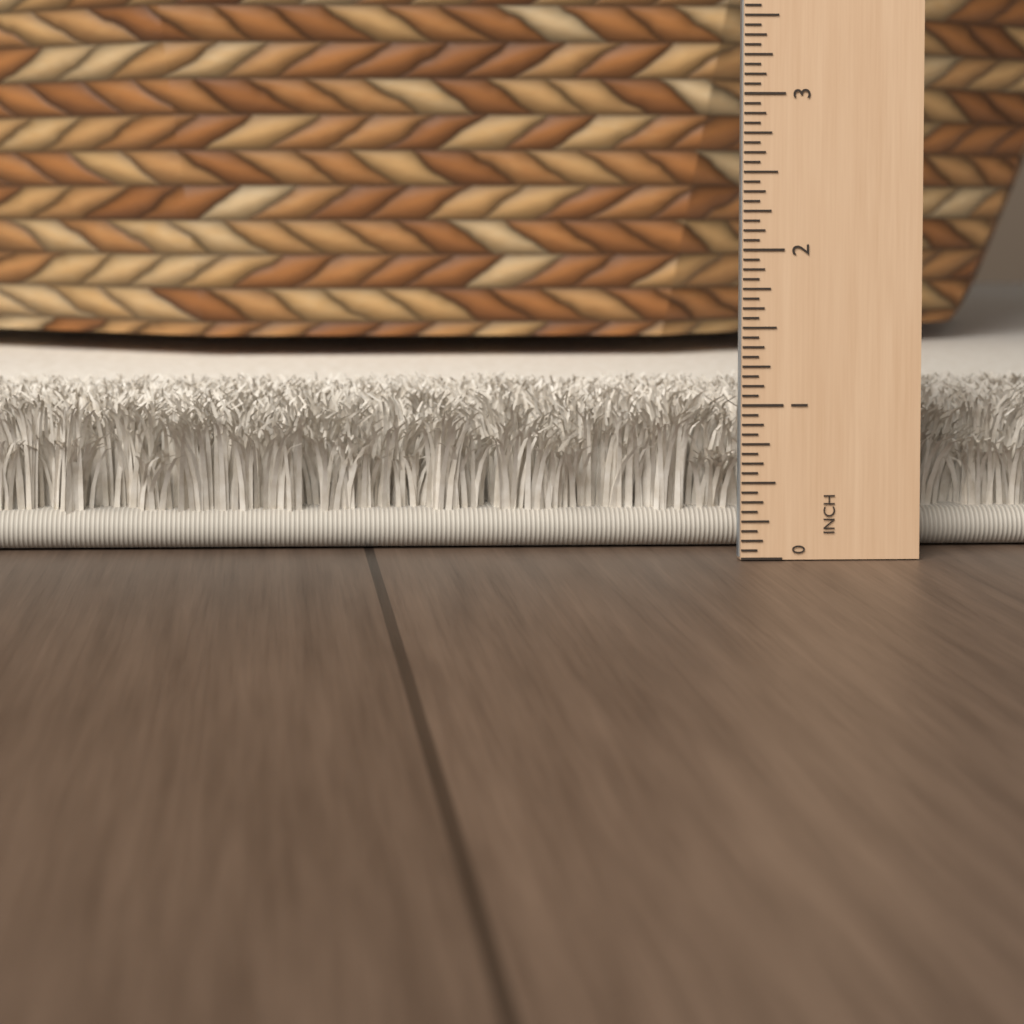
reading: 1.0000 in
